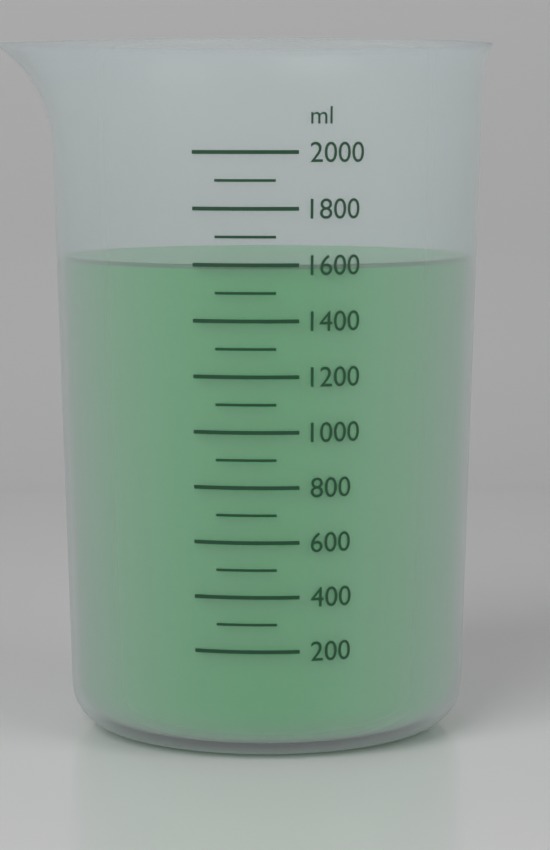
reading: 1600 ml
